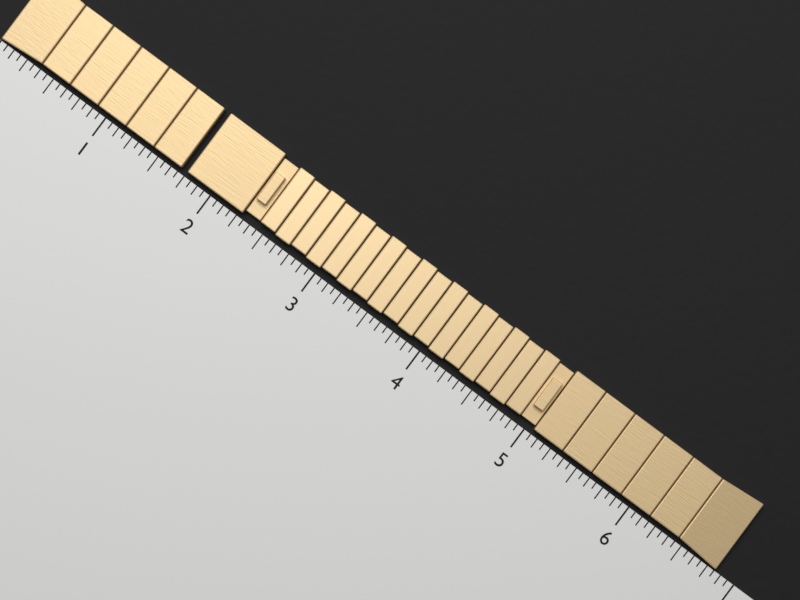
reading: 6.8125 (no unit)
